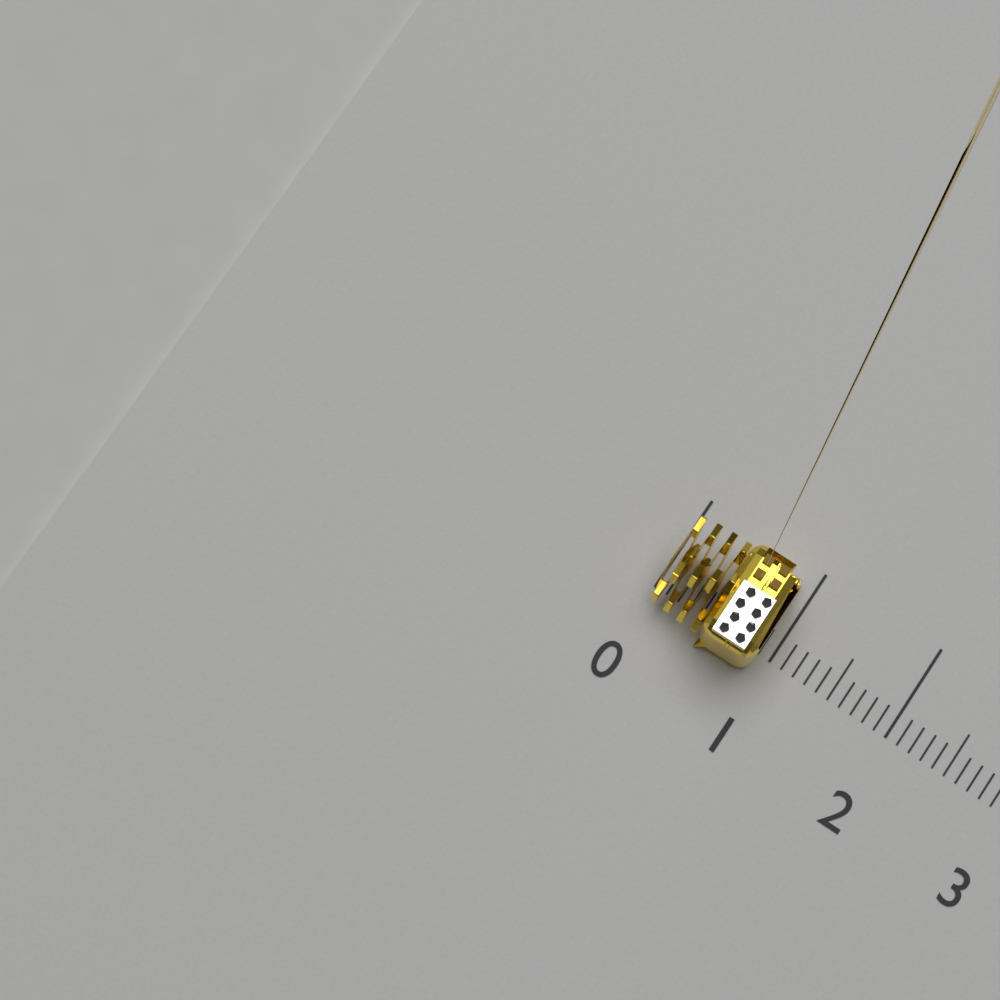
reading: 0.9 (no unit)
